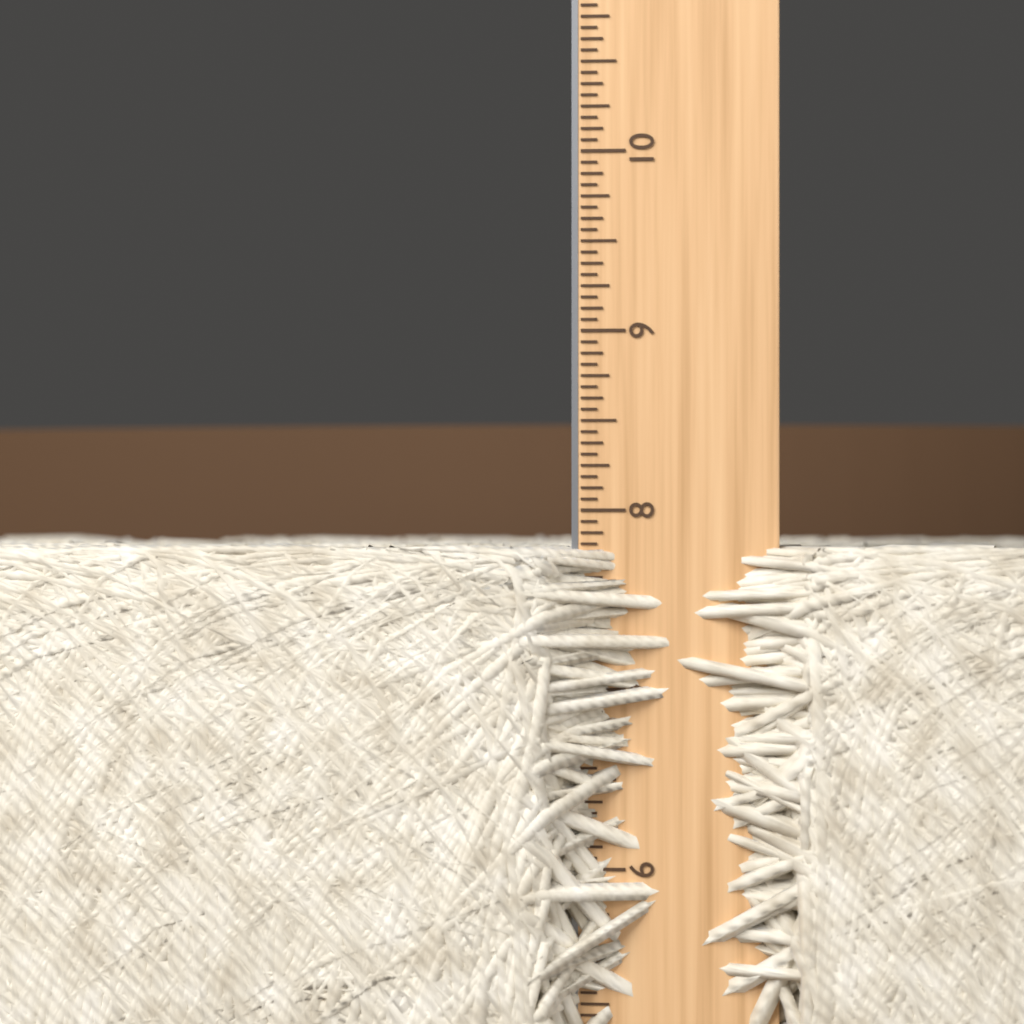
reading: 7.8125 in
